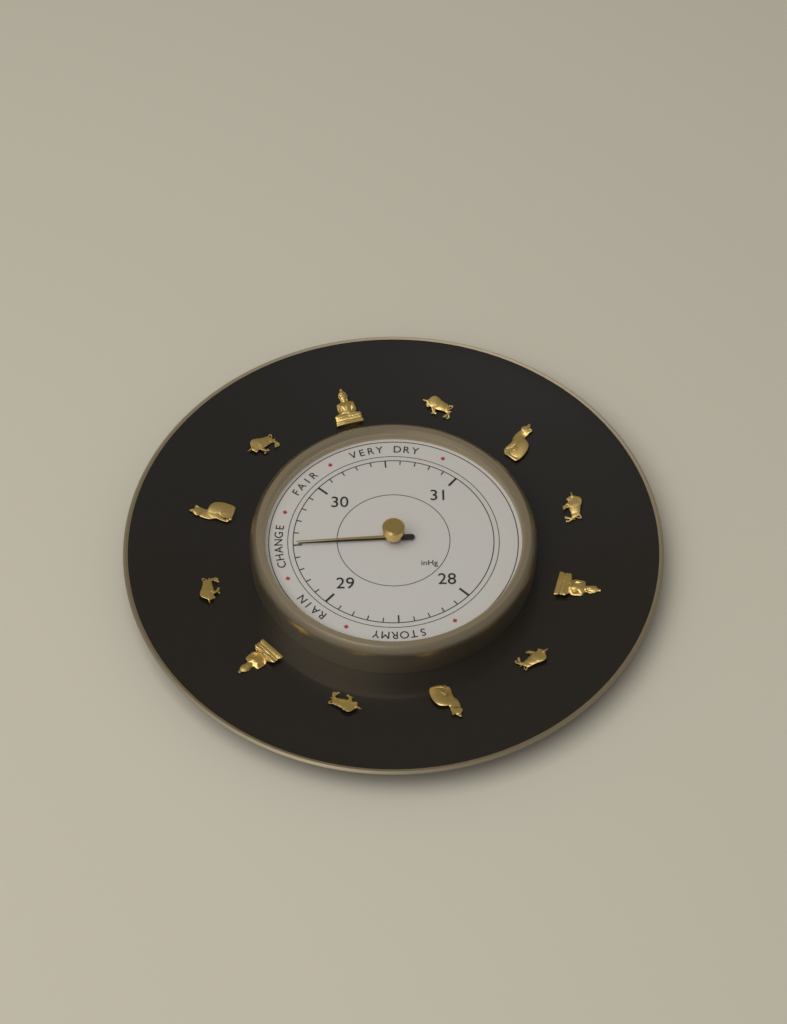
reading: 29.5 inHg
